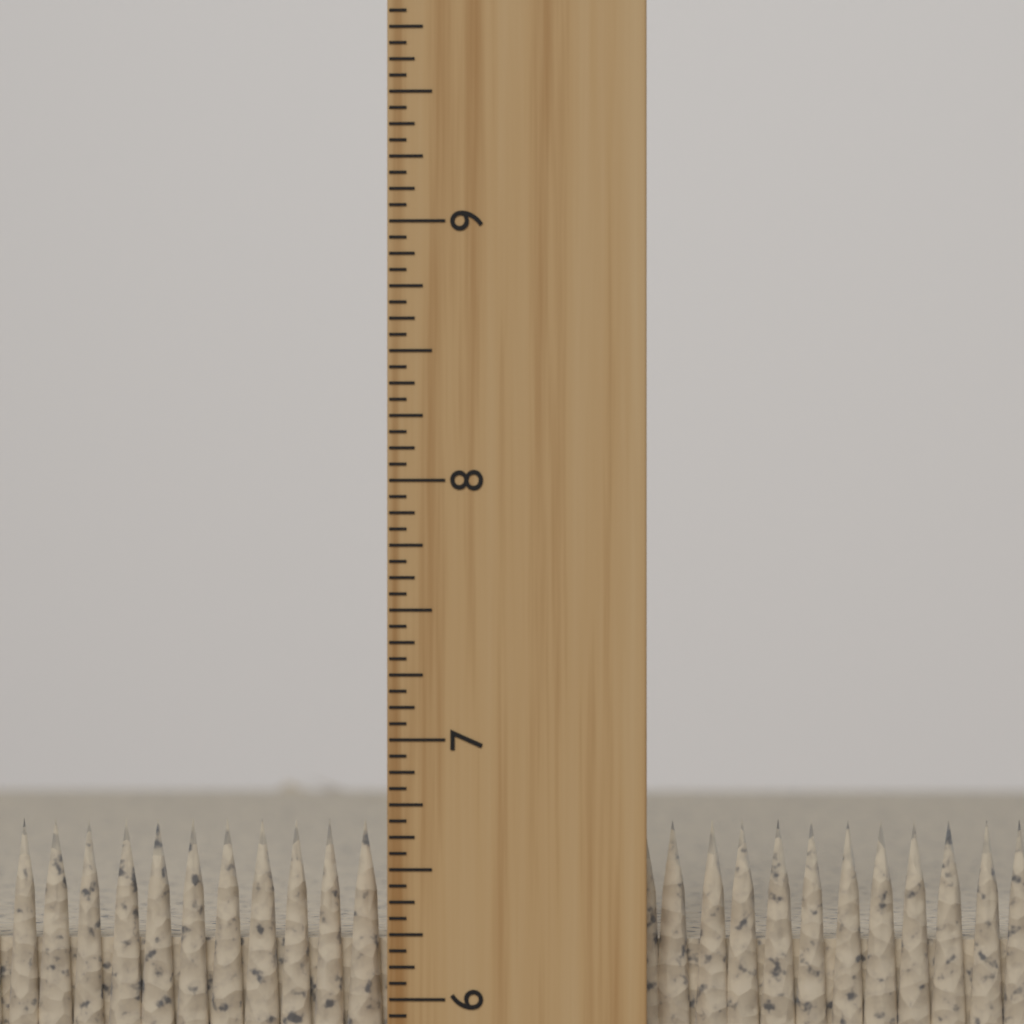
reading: 6.6875 inch
